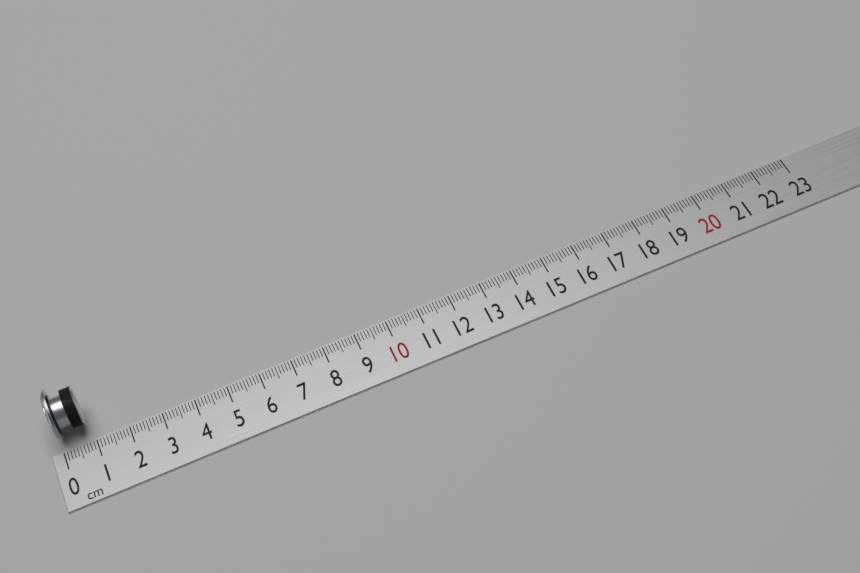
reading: 0.9 cm
